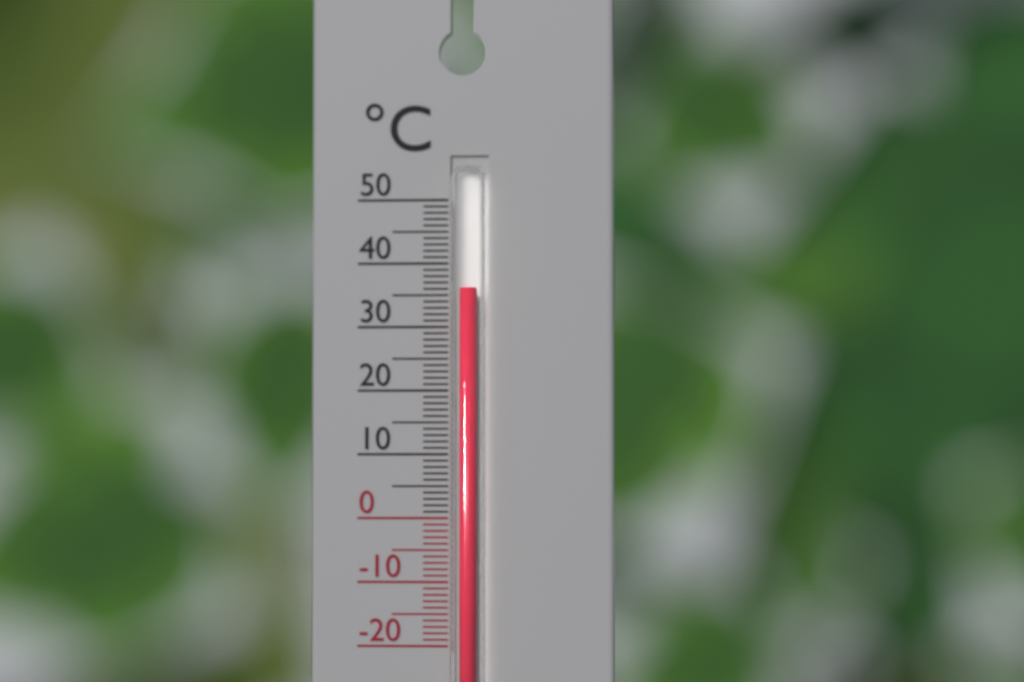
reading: 36 °C
